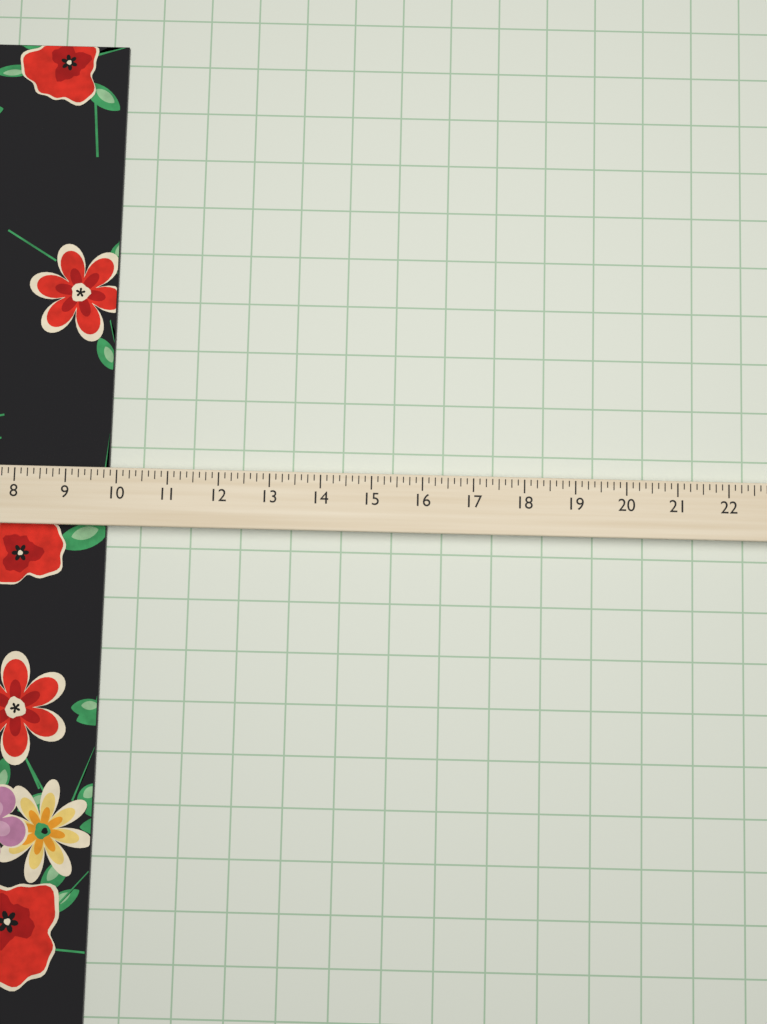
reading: 9.750 (no unit)
